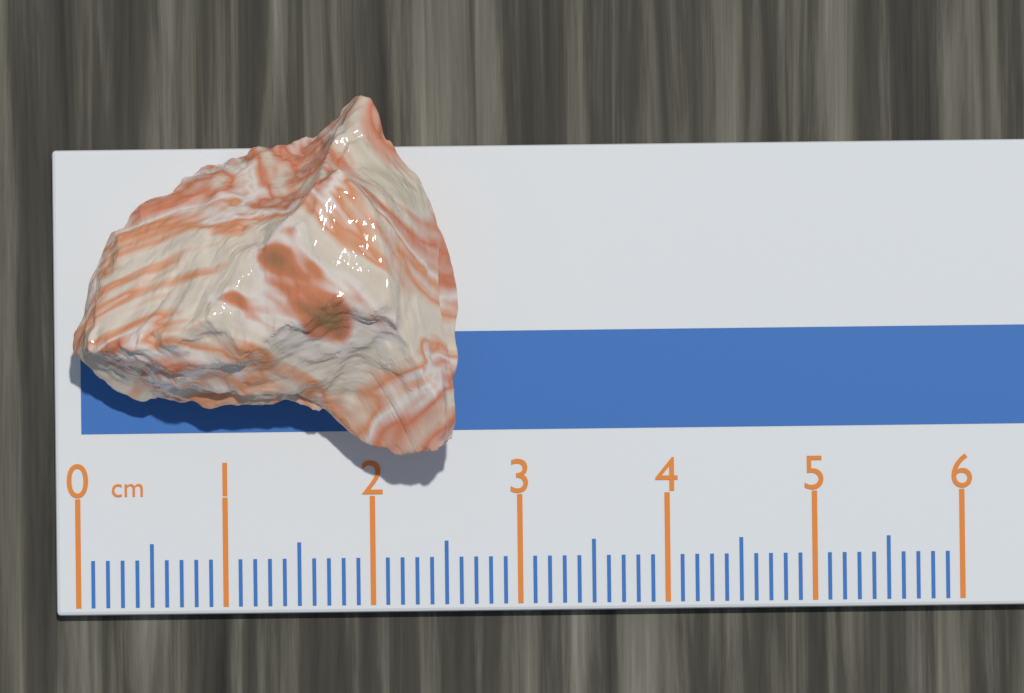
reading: 2.6 cm
